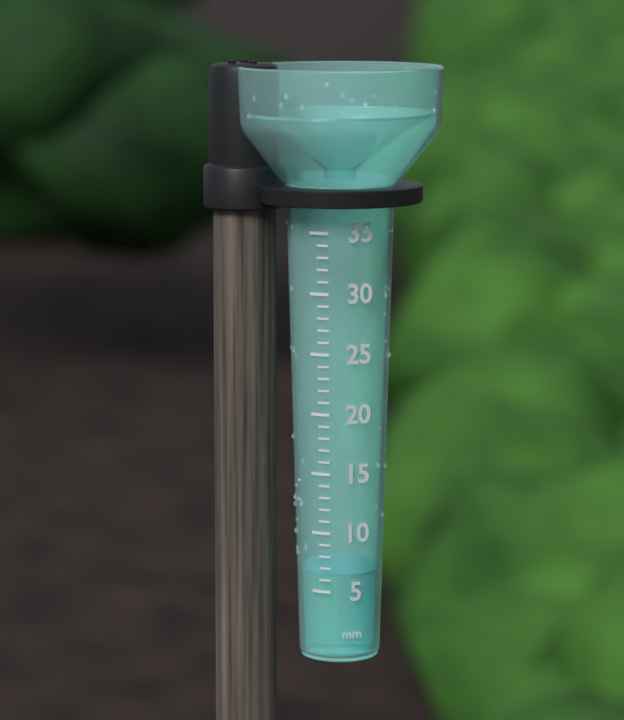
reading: 6.5 mm
